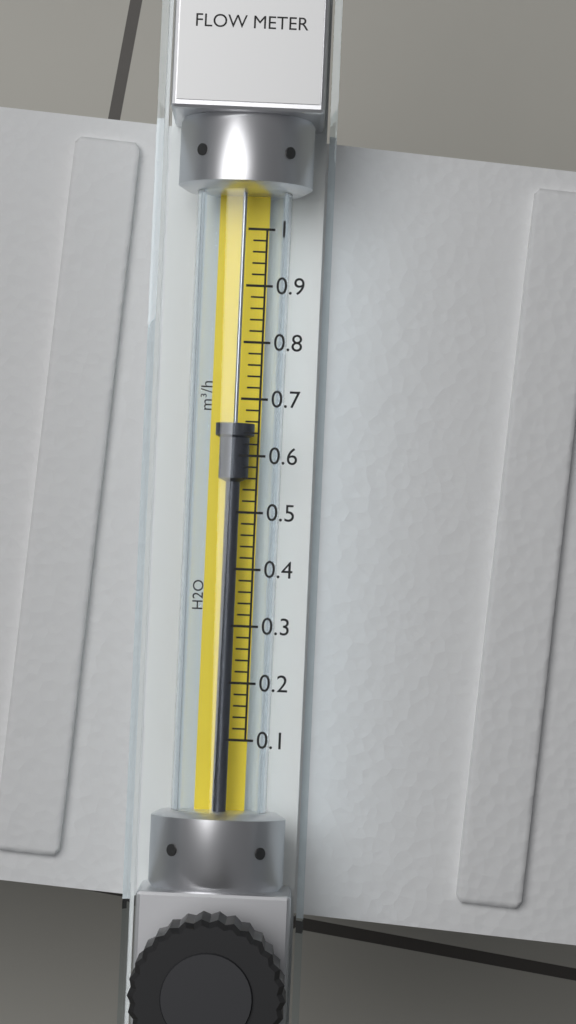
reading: 0.66 m³/h
